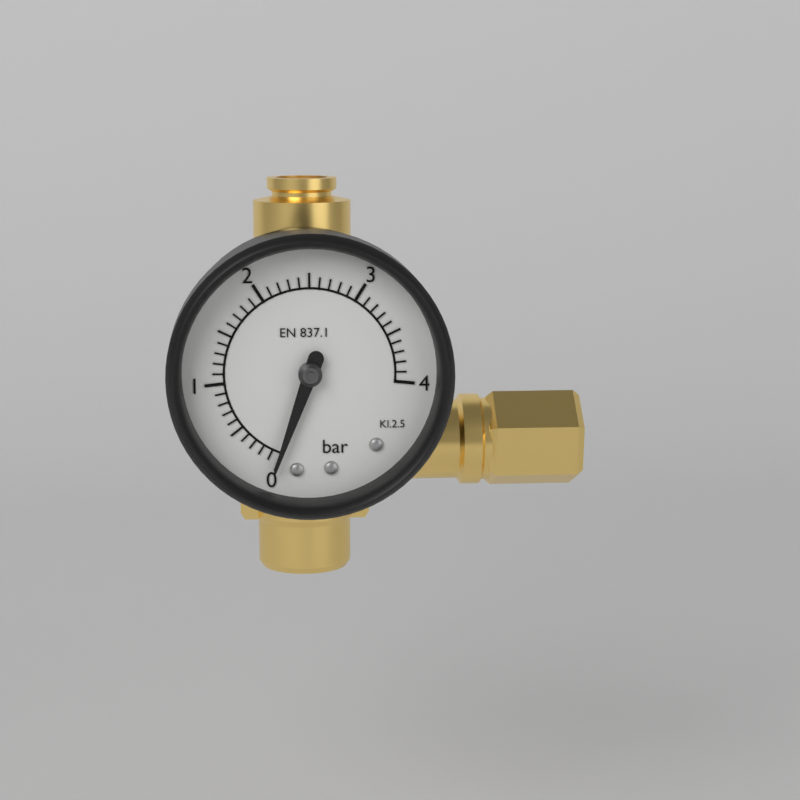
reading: 0.0 bar
